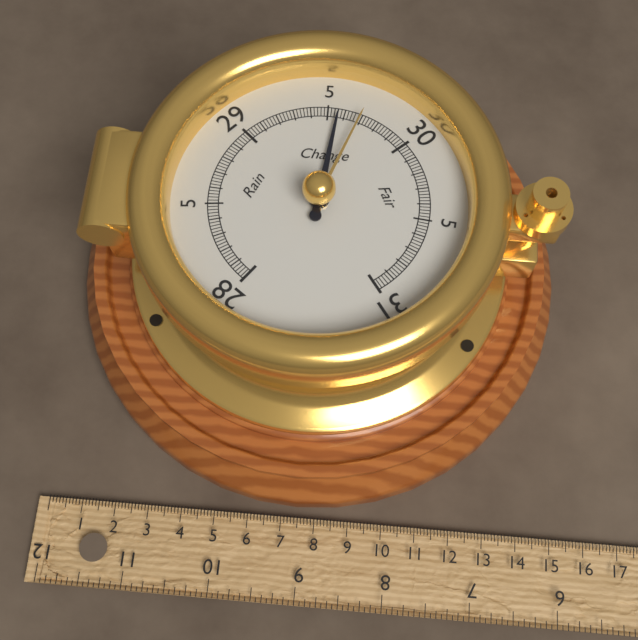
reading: 29.56 inHg
